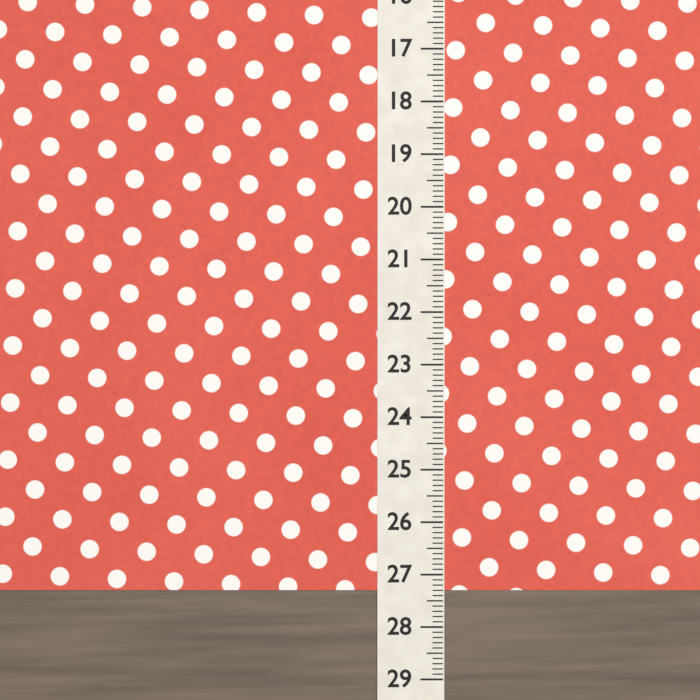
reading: 27.3 (no unit)
